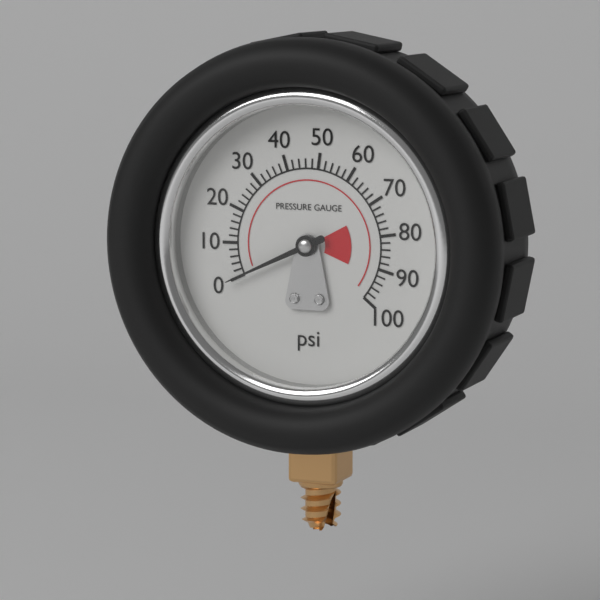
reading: 0 psi
